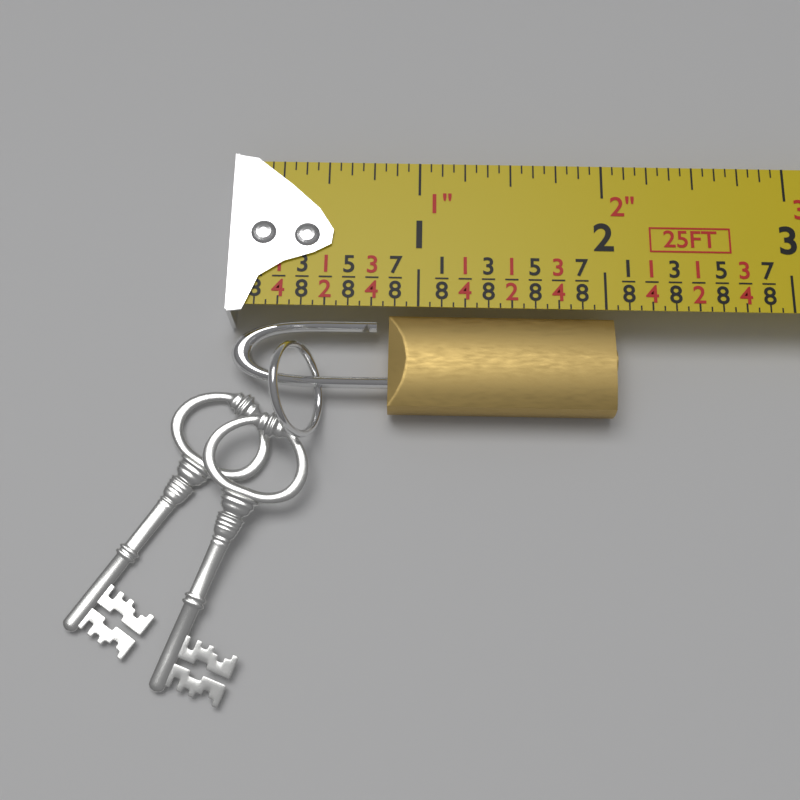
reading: 2.0625 in
